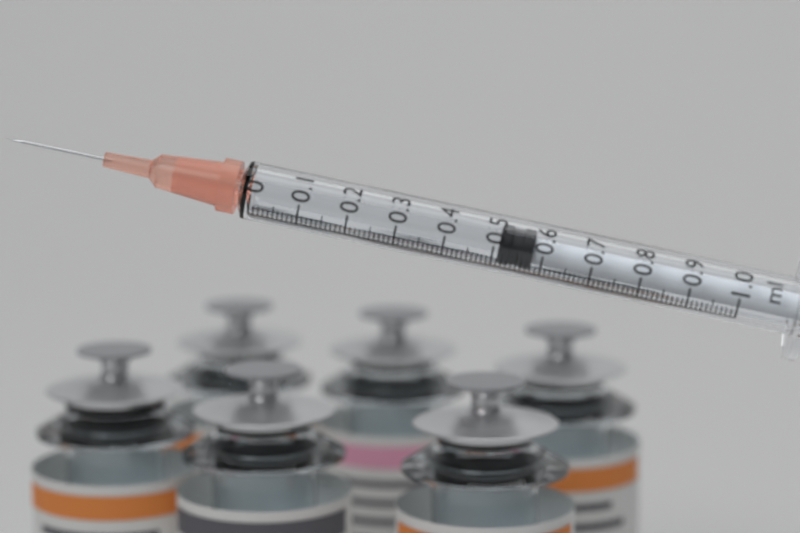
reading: 0.51 ml
